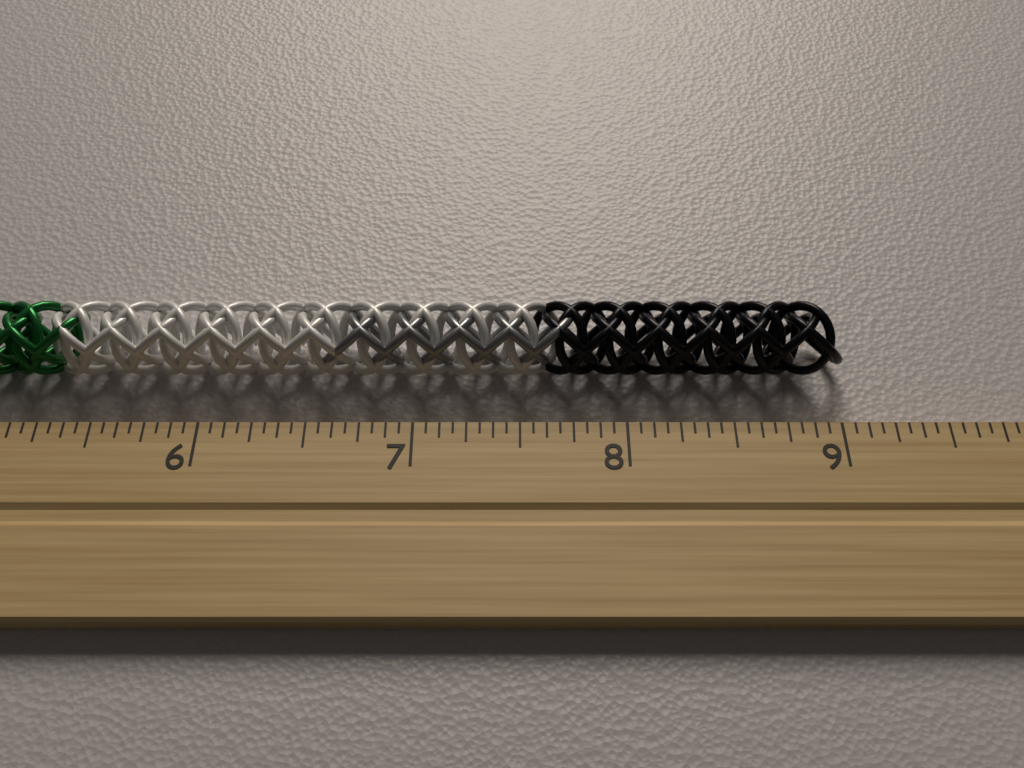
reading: 9.0625 inch
